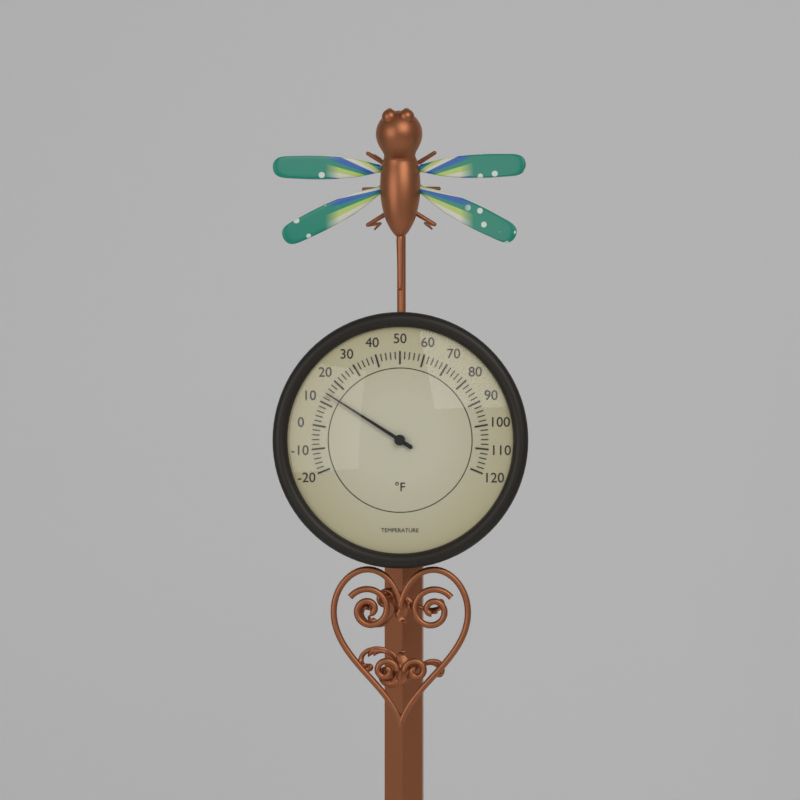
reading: 14 °F
